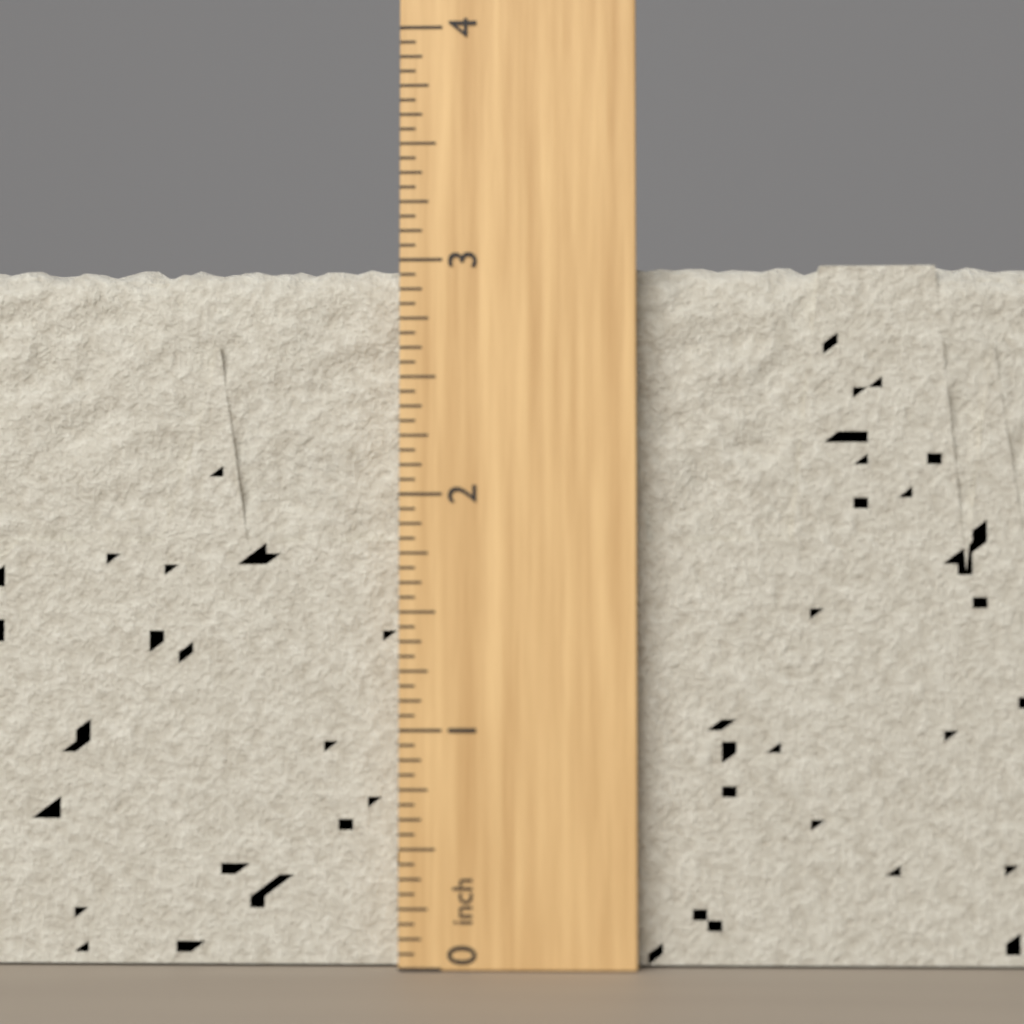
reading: 3.0000 inch
